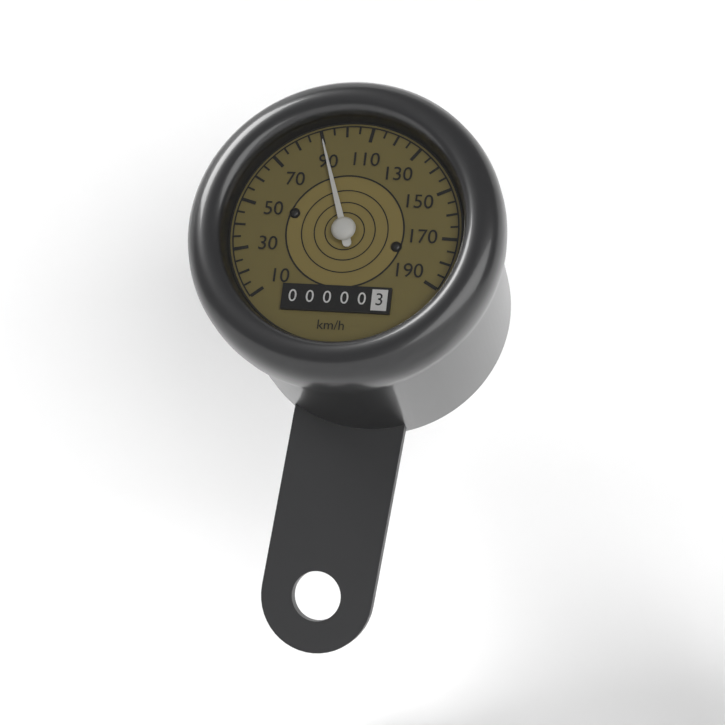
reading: 90 km/h
